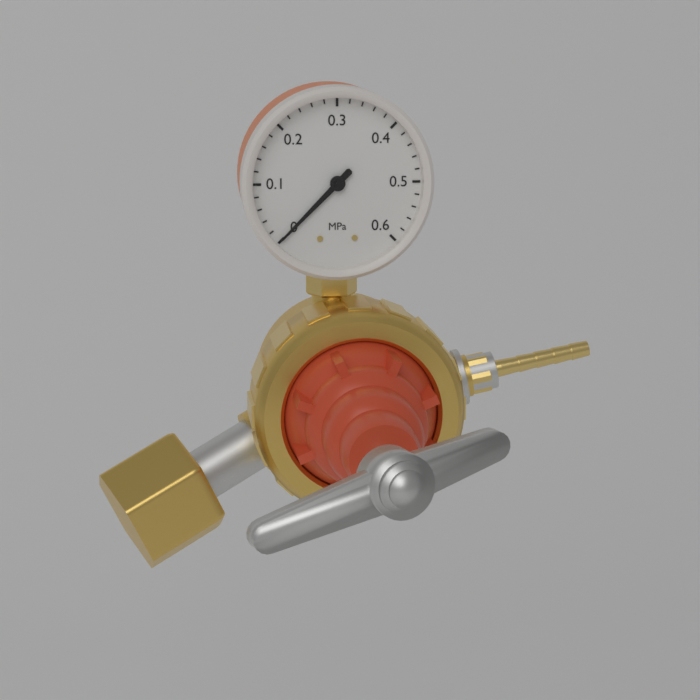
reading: 0.00 MPa
